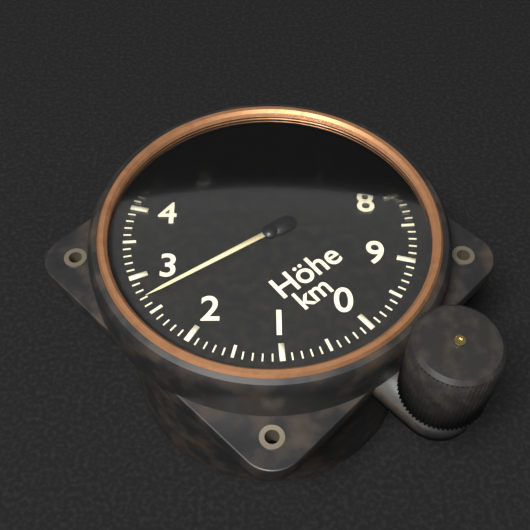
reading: 2.7 km
